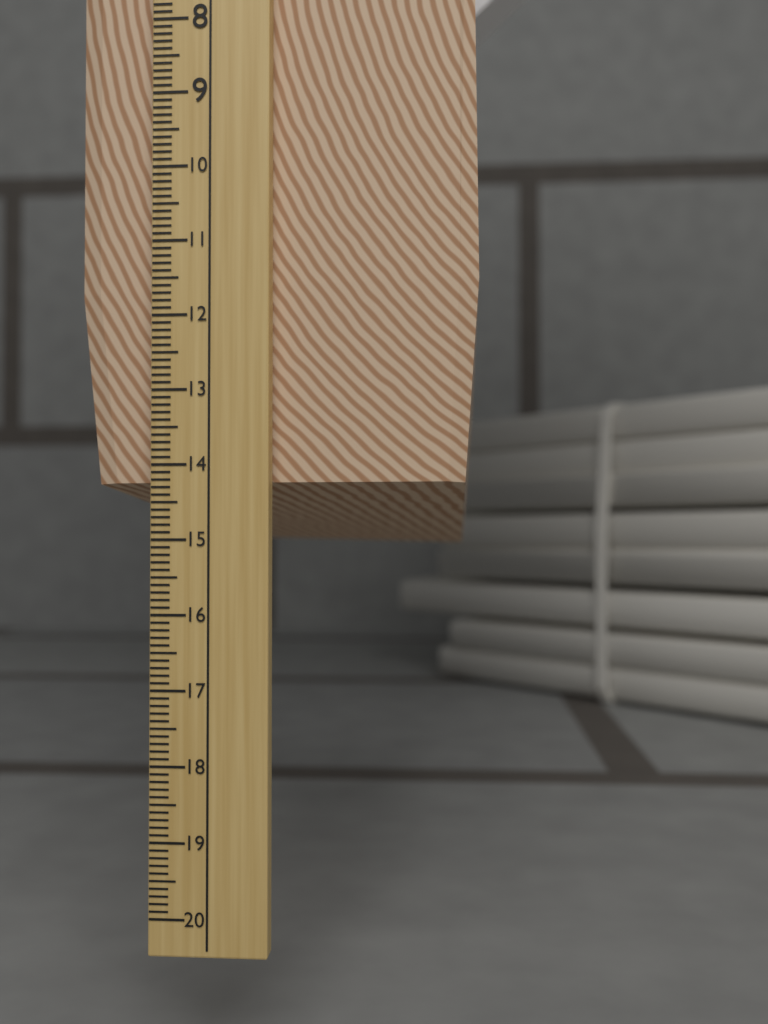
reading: 15.1 cm
